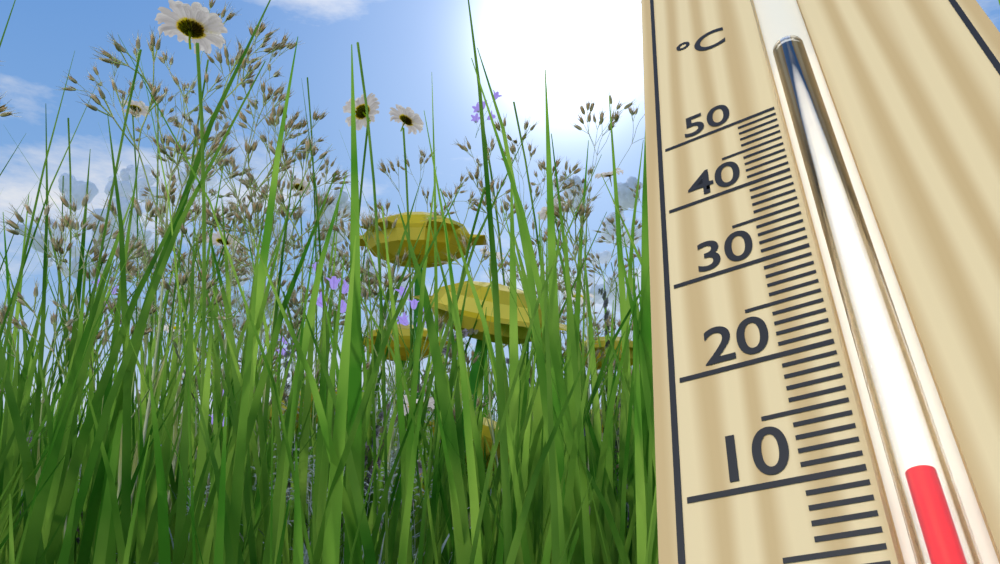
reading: 9 °C
